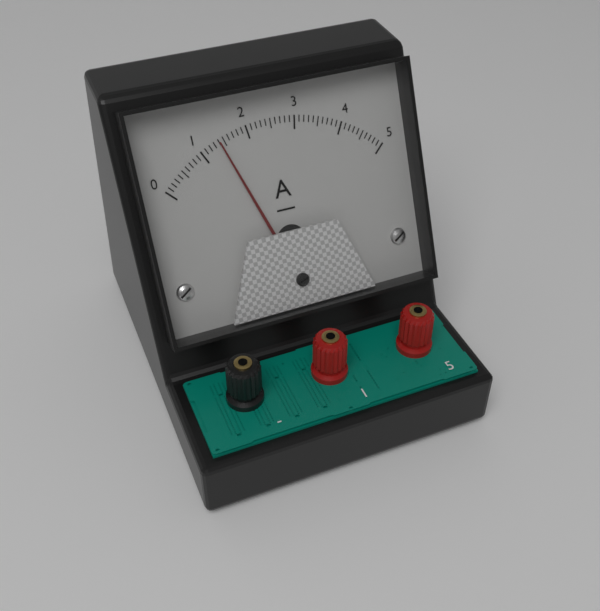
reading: 1.4 A
